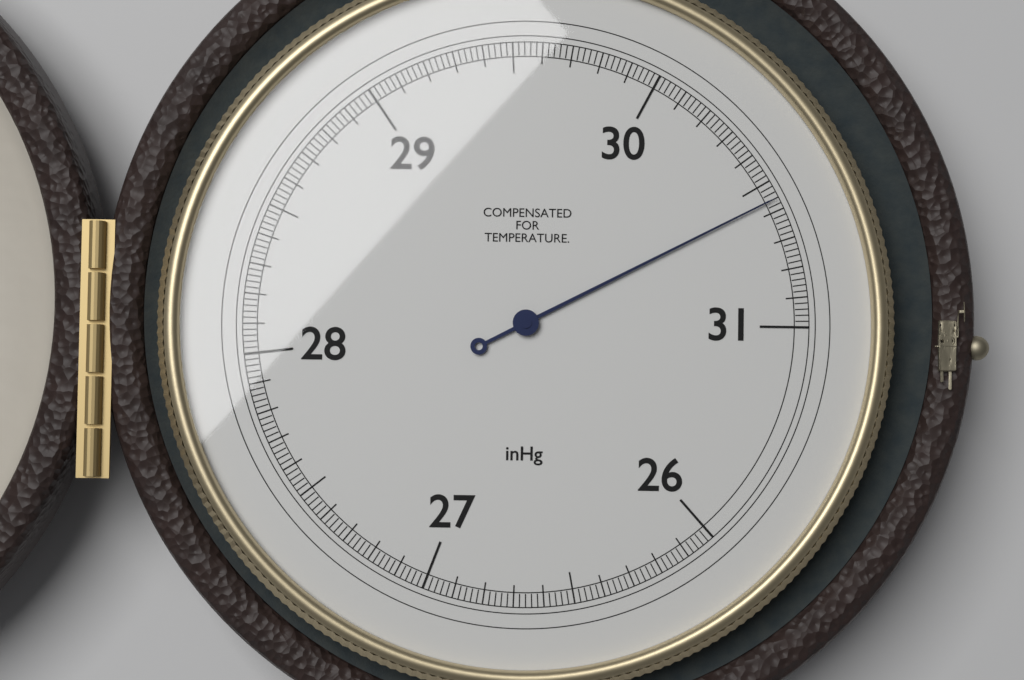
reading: 30.56 inHg
